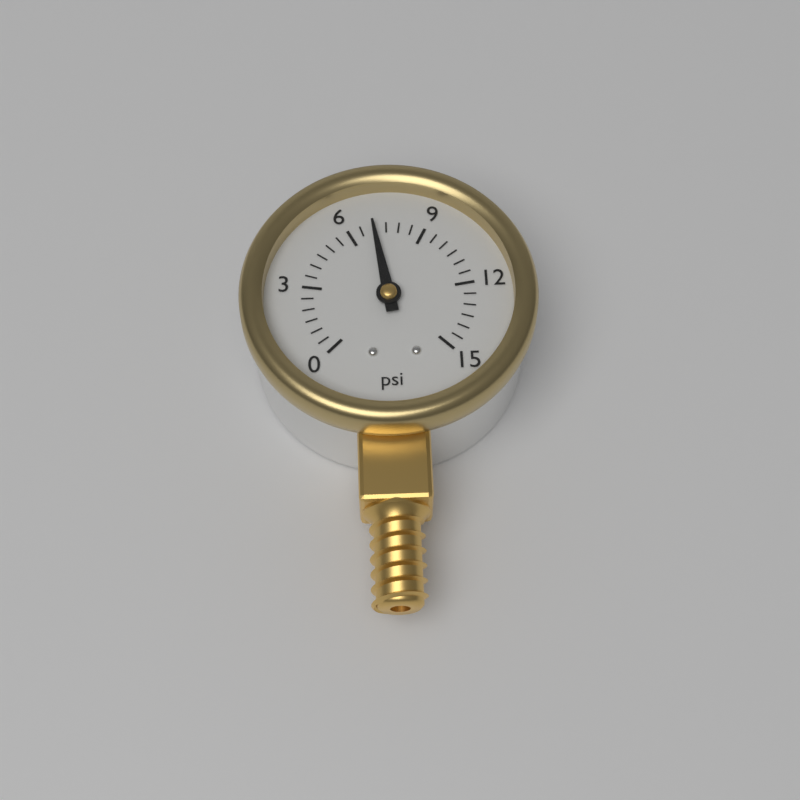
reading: 7.0 psi
